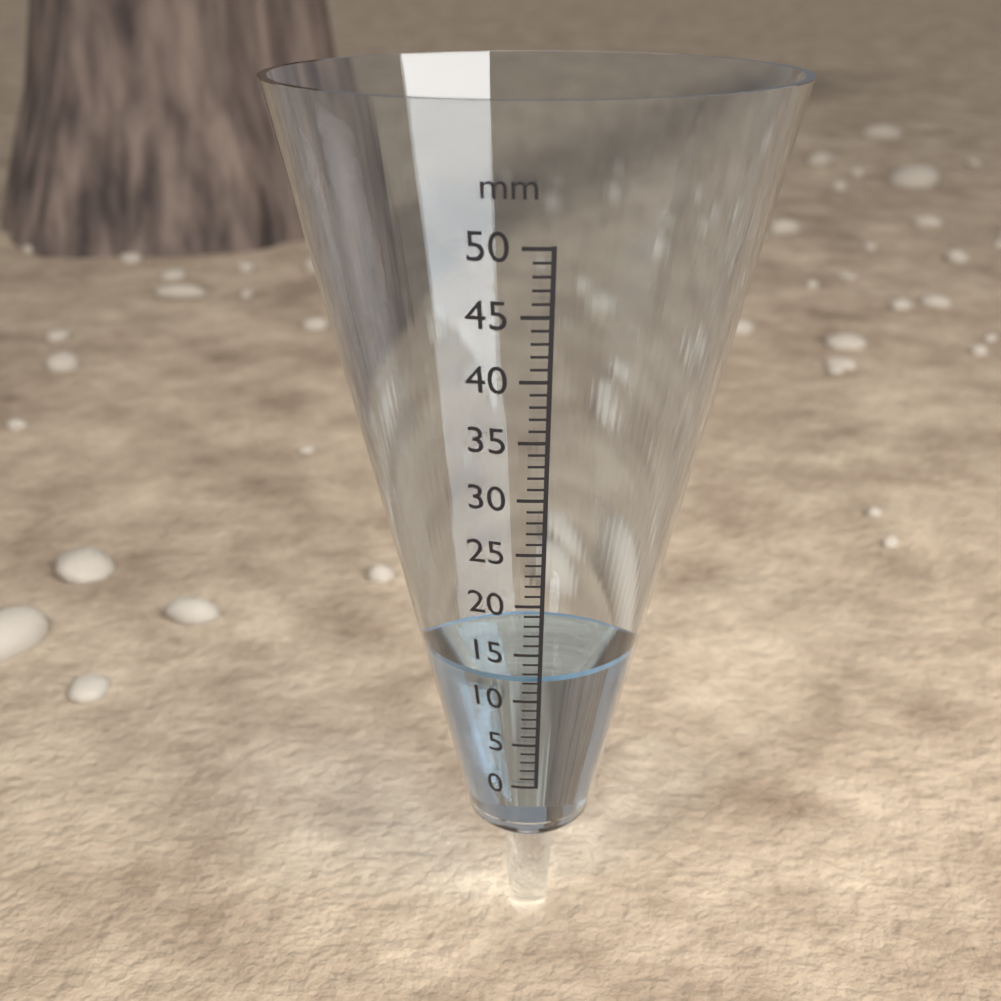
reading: 12.5 mm
